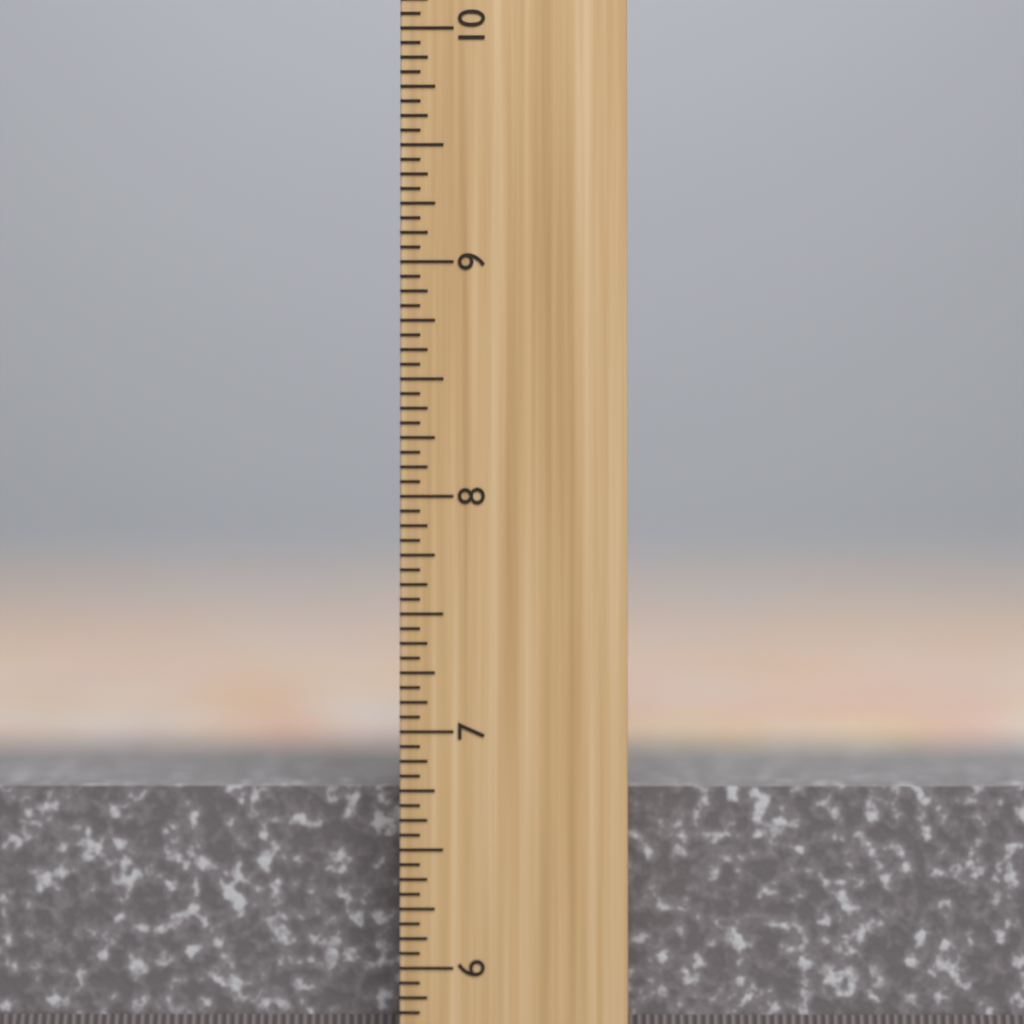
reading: 6.7500 inch
